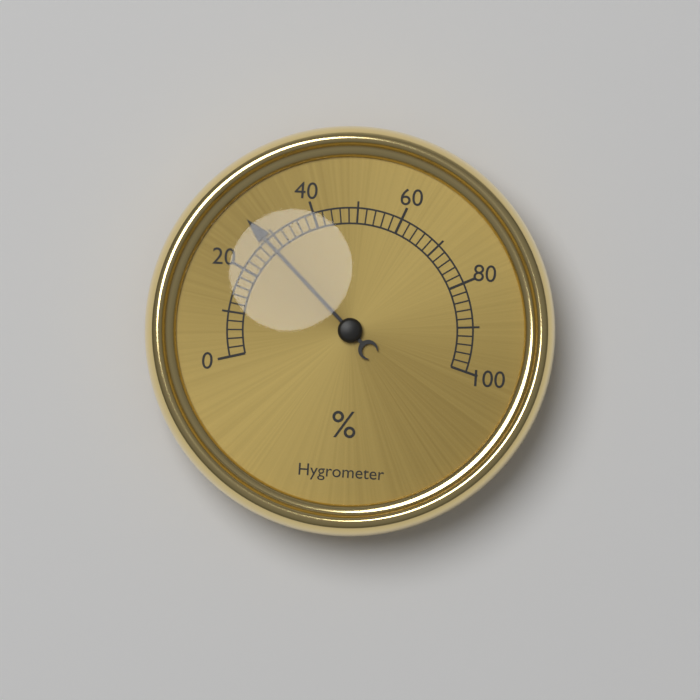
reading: 28 %
